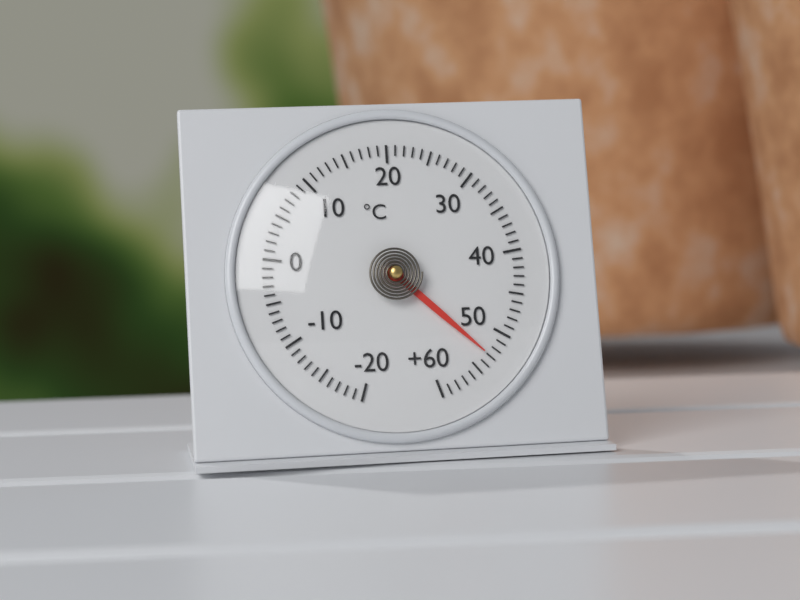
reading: 53 °C
